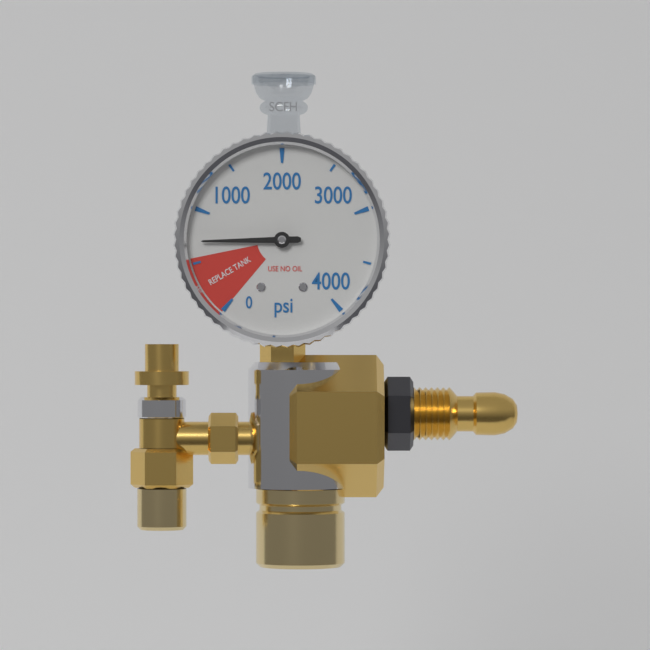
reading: 700 psi
